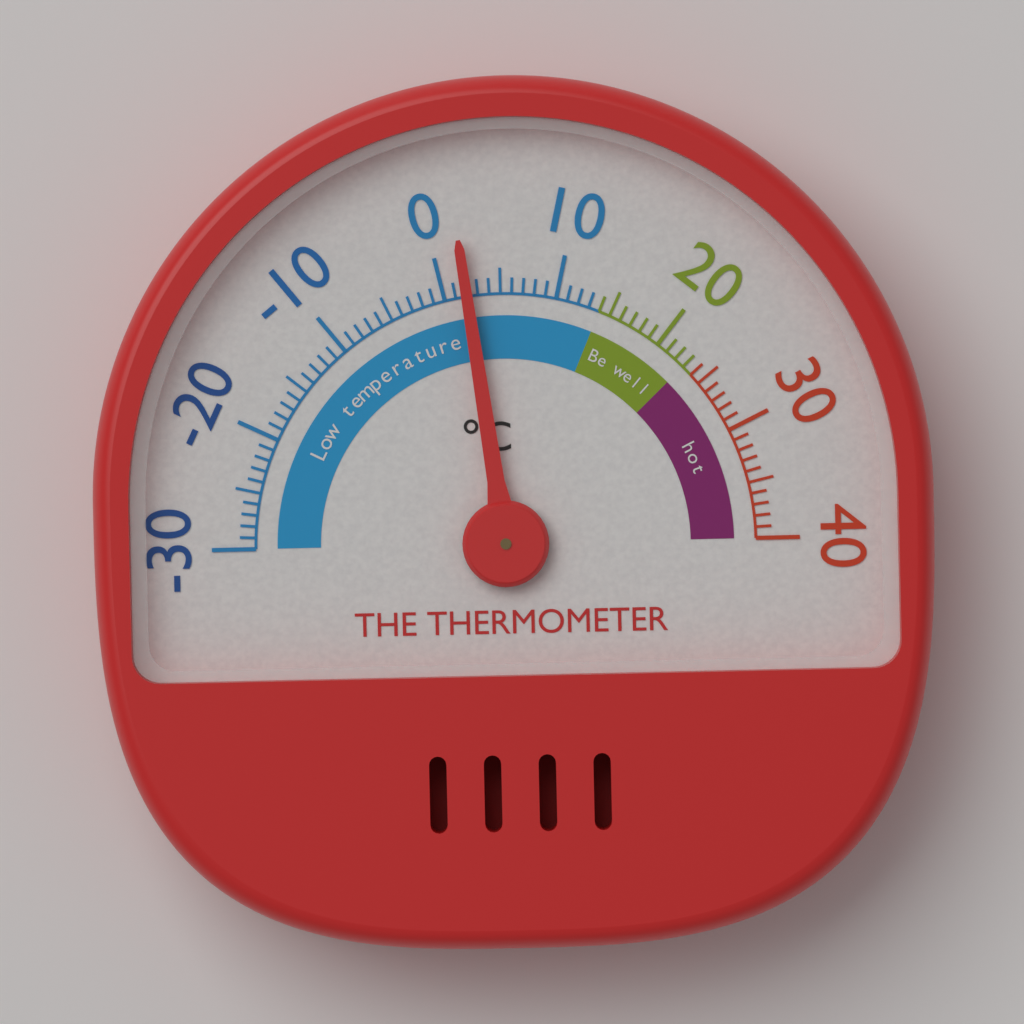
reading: 2 °C
